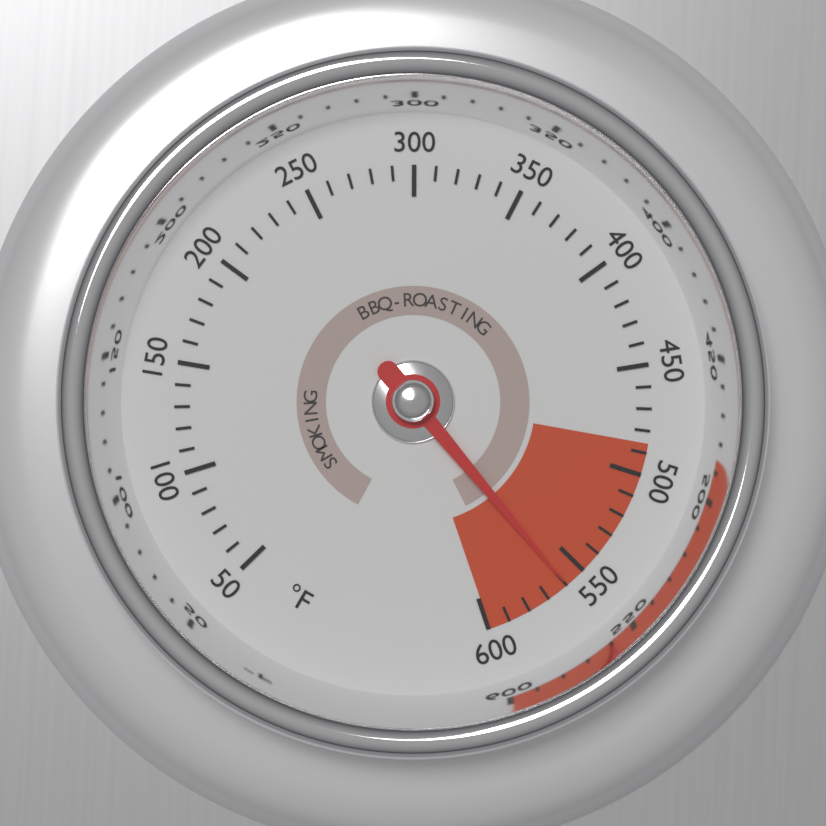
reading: 560 °F
